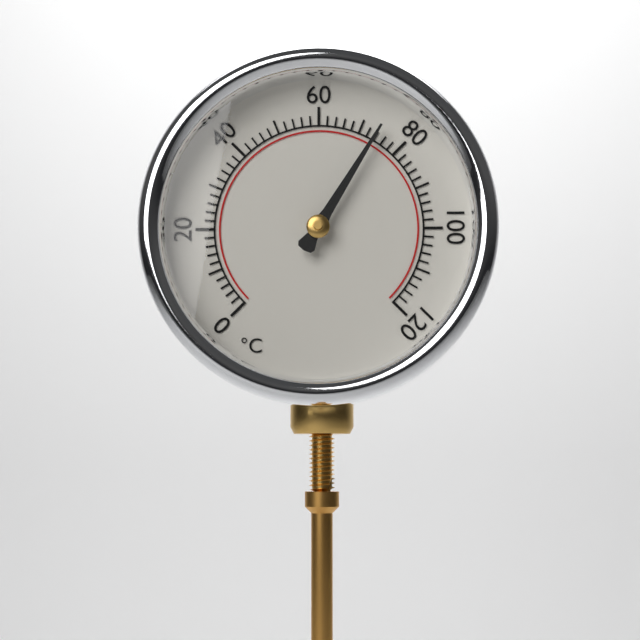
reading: 74 °C
